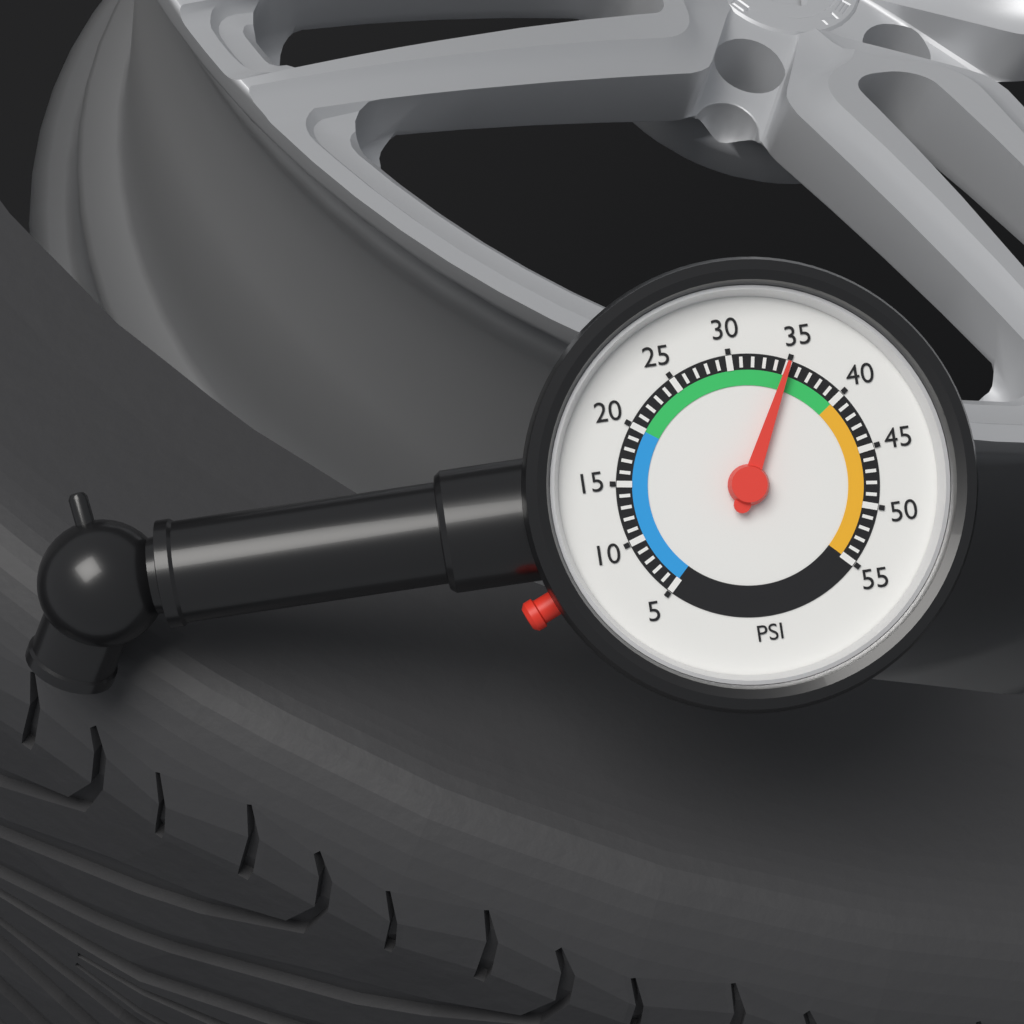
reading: 35 psi
